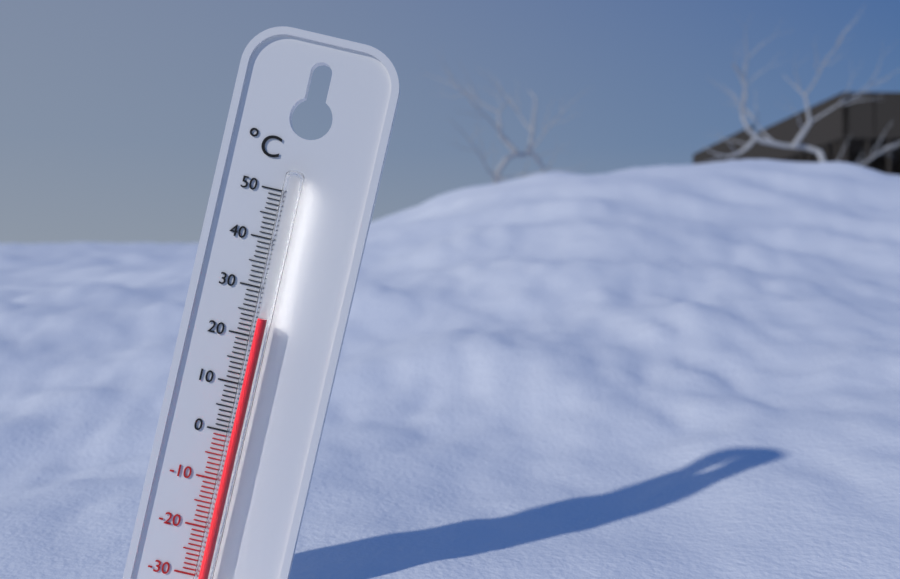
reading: 24 °C
